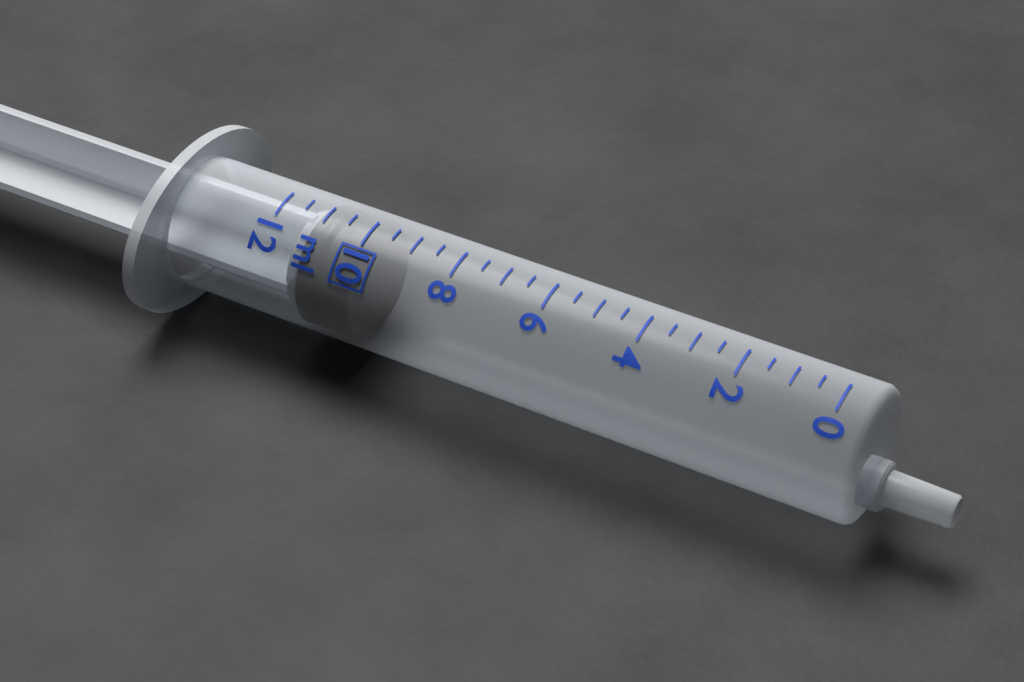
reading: 10.0 ml
